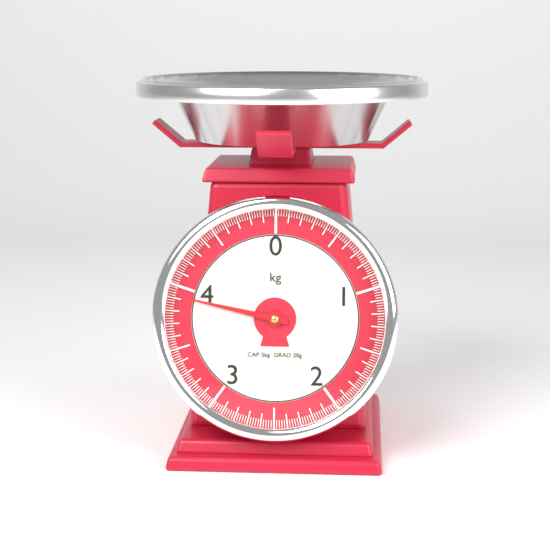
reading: 3.92 kg
